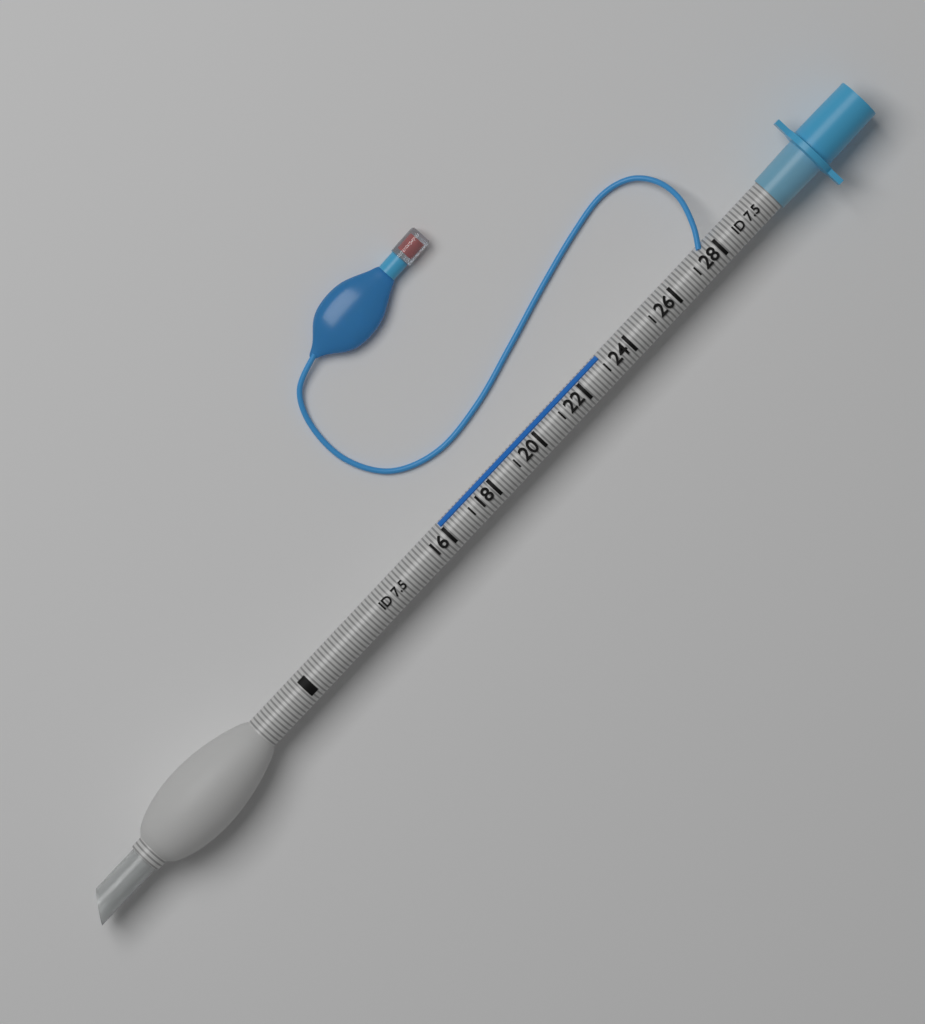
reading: 23 (no unit)
